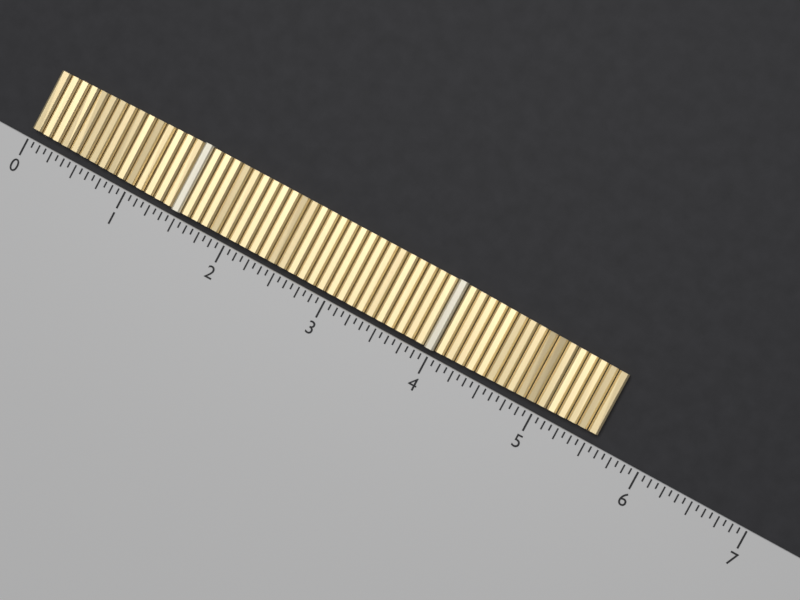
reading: 5.5625 (no unit)
